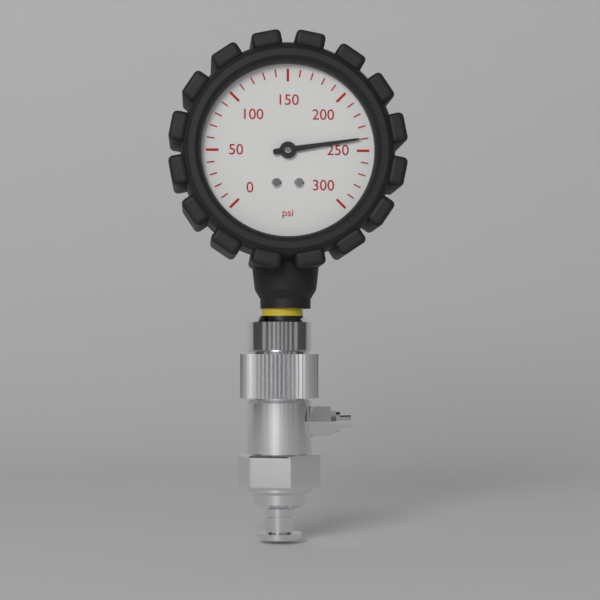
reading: 240 psi
